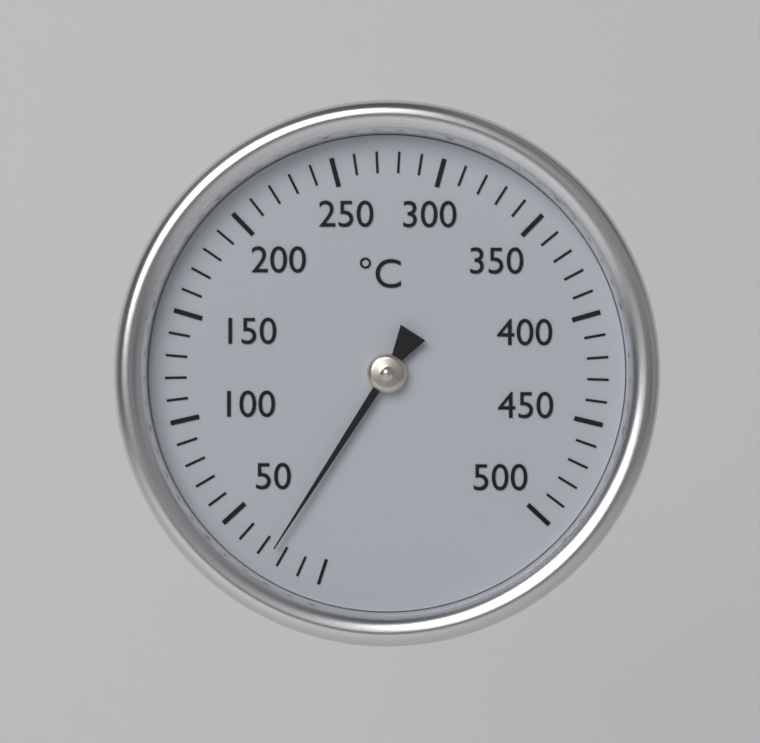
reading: 25 °C
